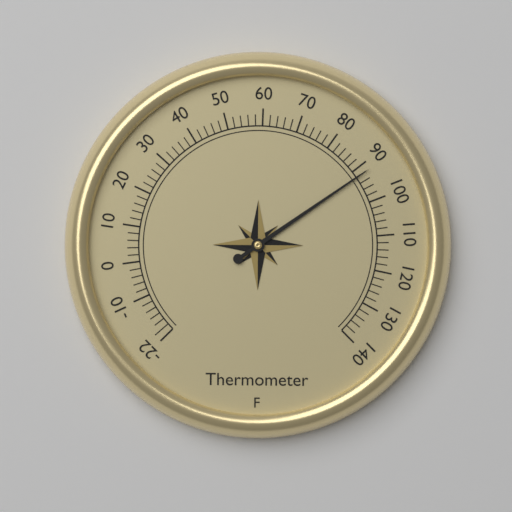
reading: 92 °F
